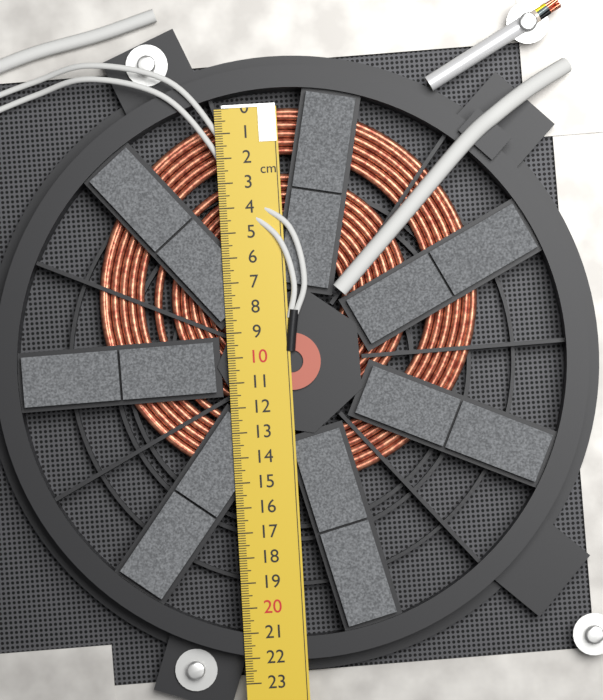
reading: 15.2 cm
